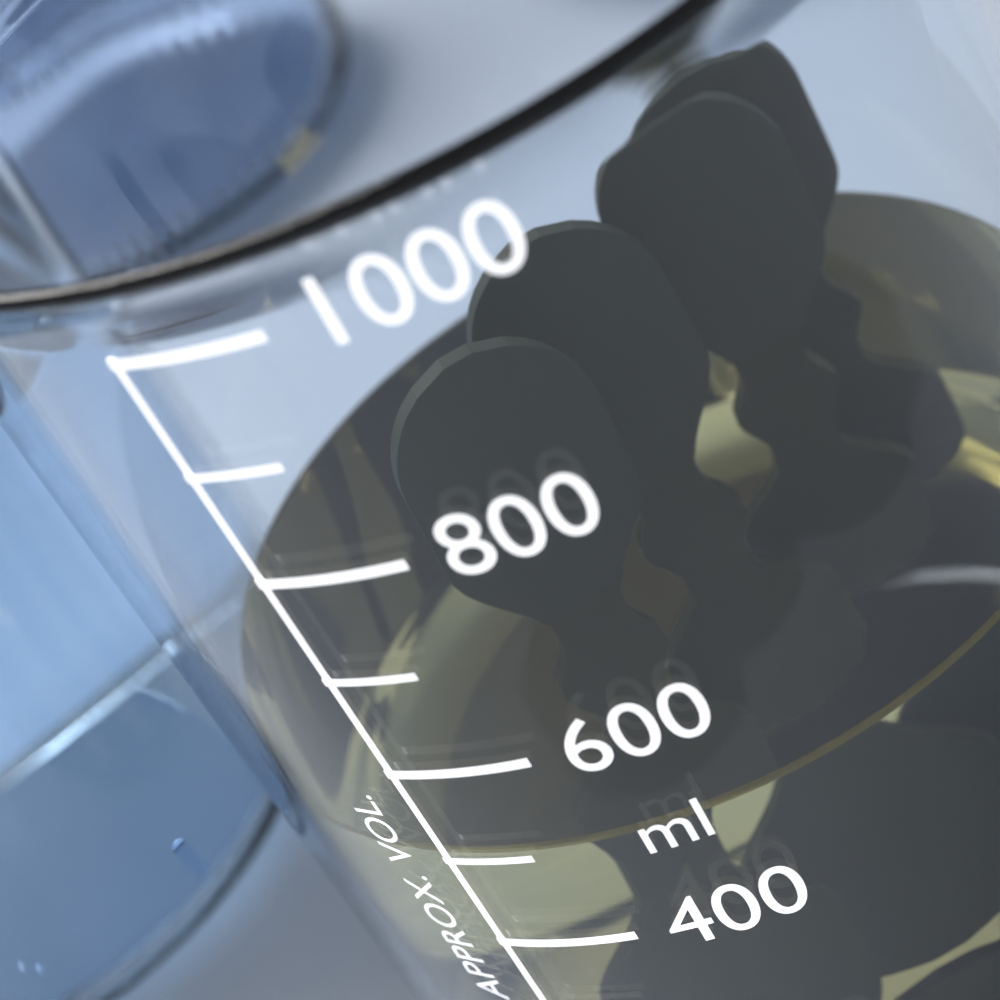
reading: 500 ml
